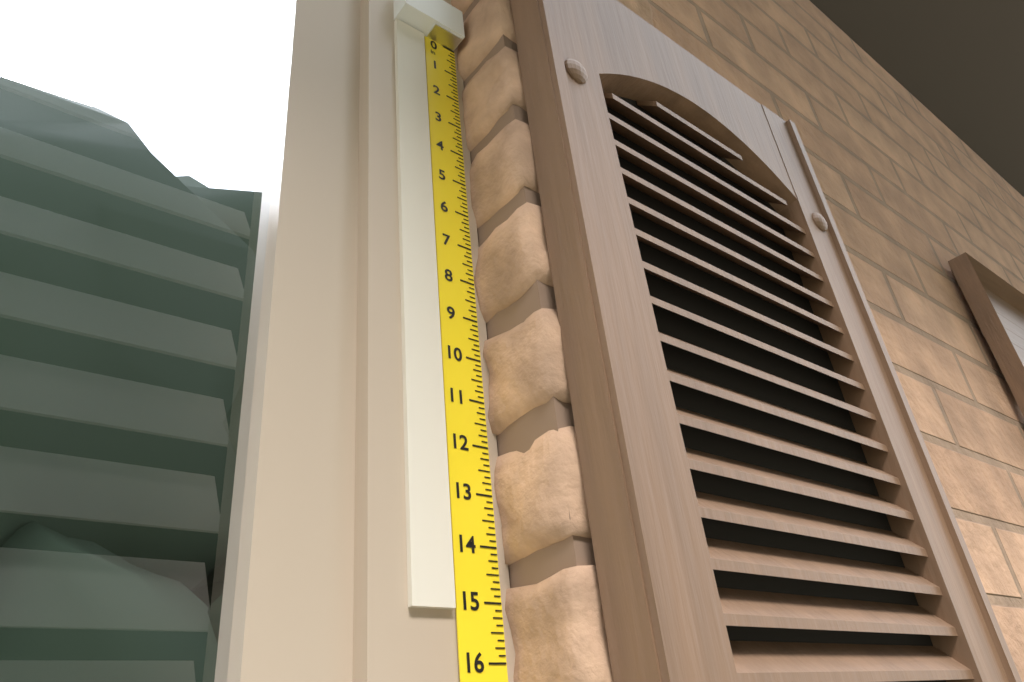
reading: 15.125 in
